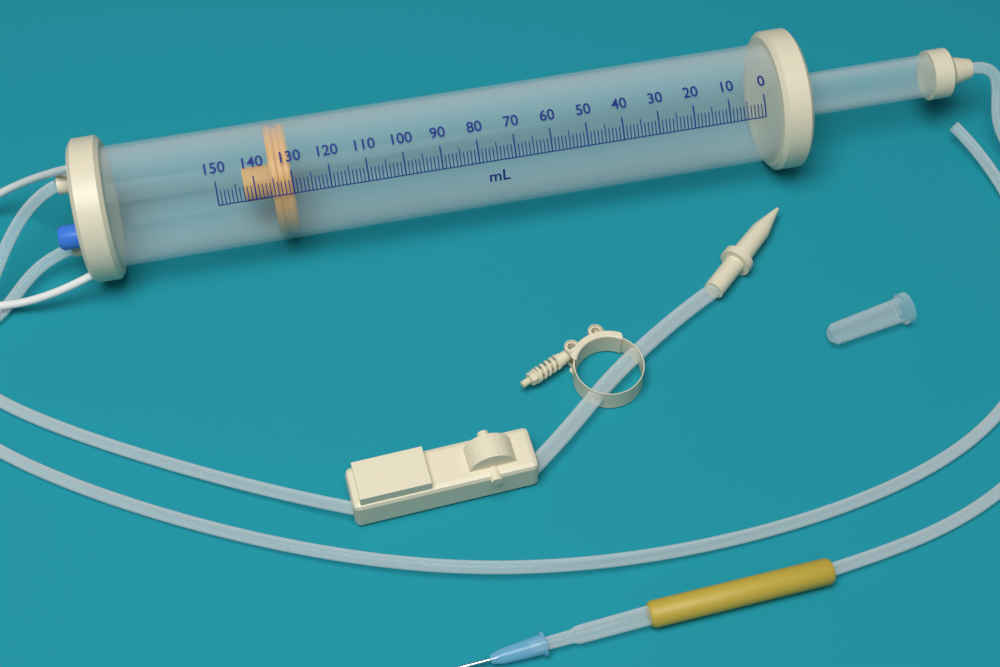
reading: 130 ml
